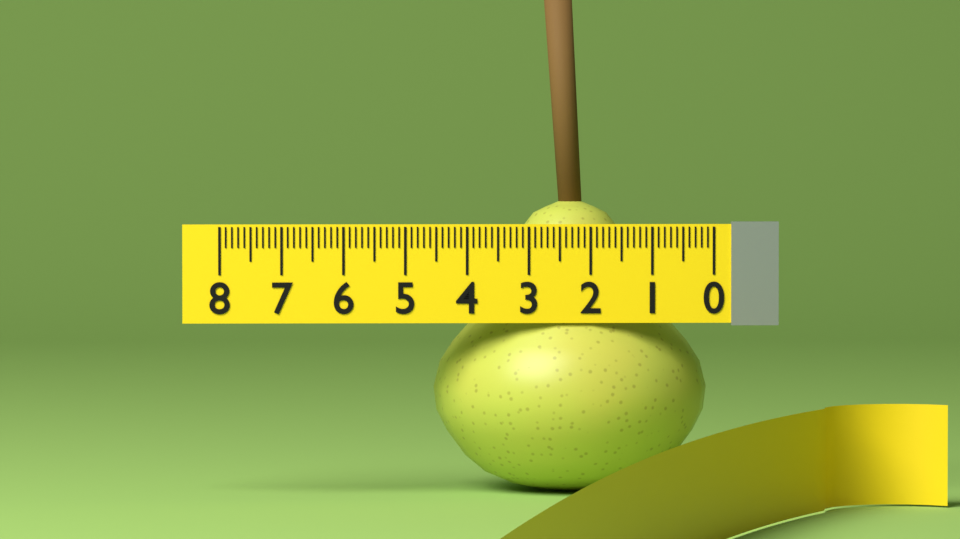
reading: 4.5 (no unit)
